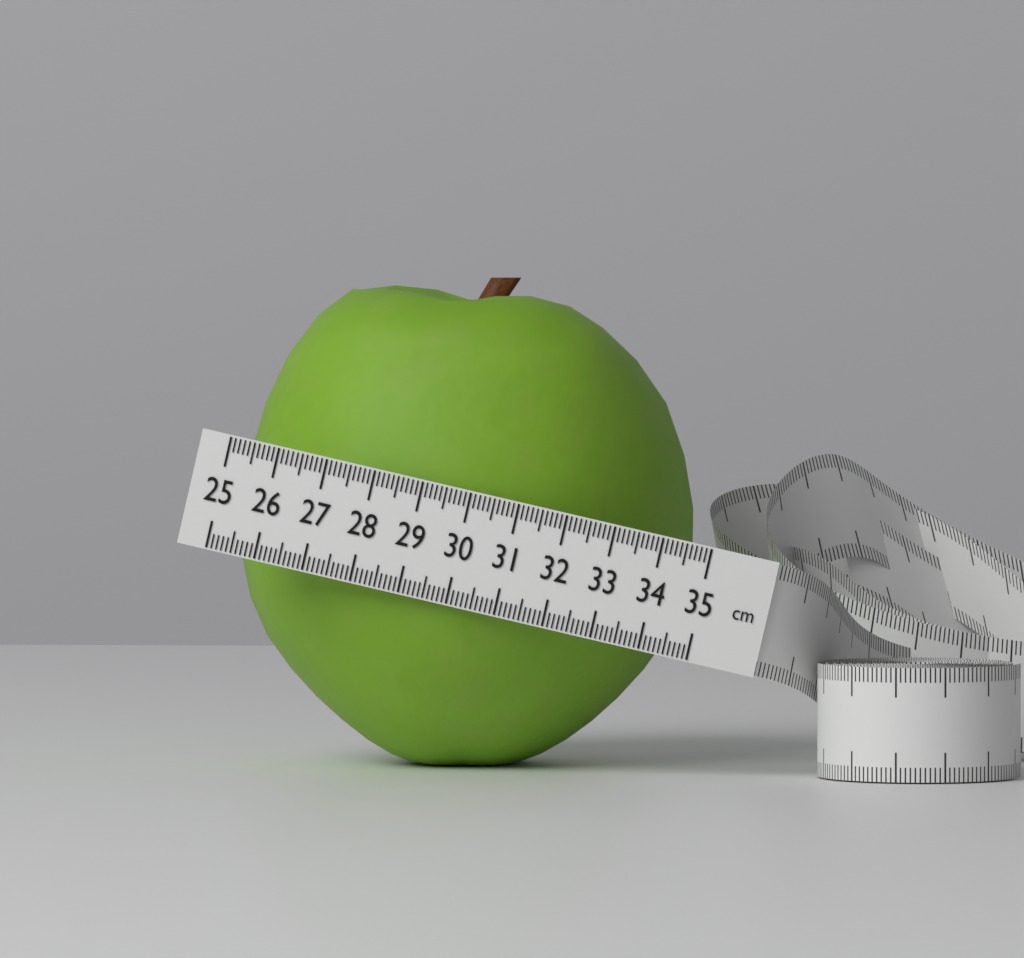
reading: 34.5 cm
